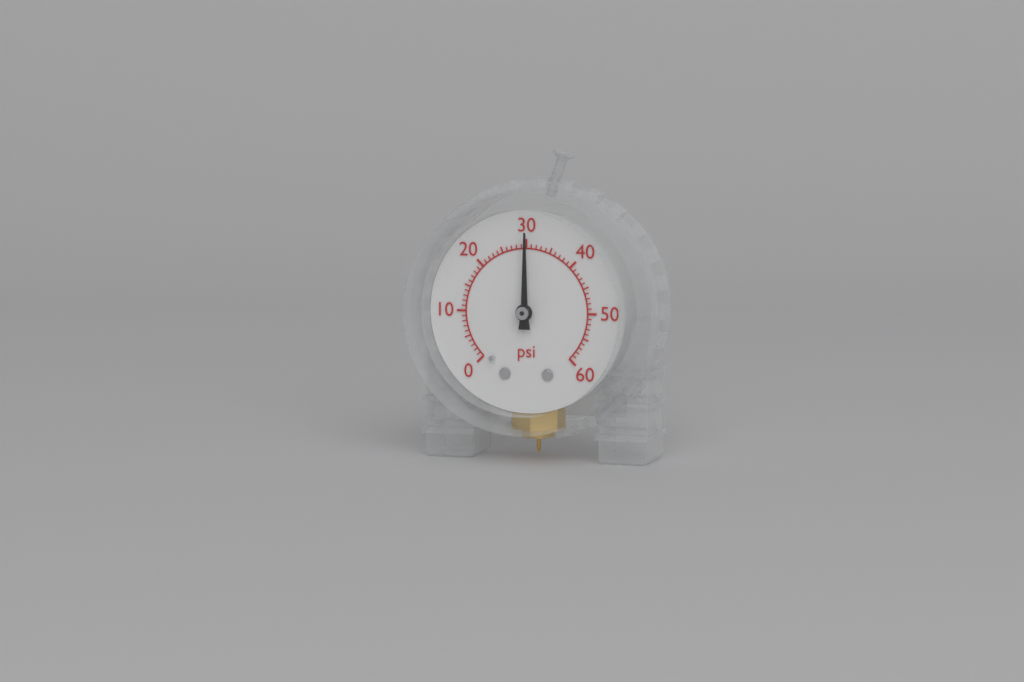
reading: 30 psi
